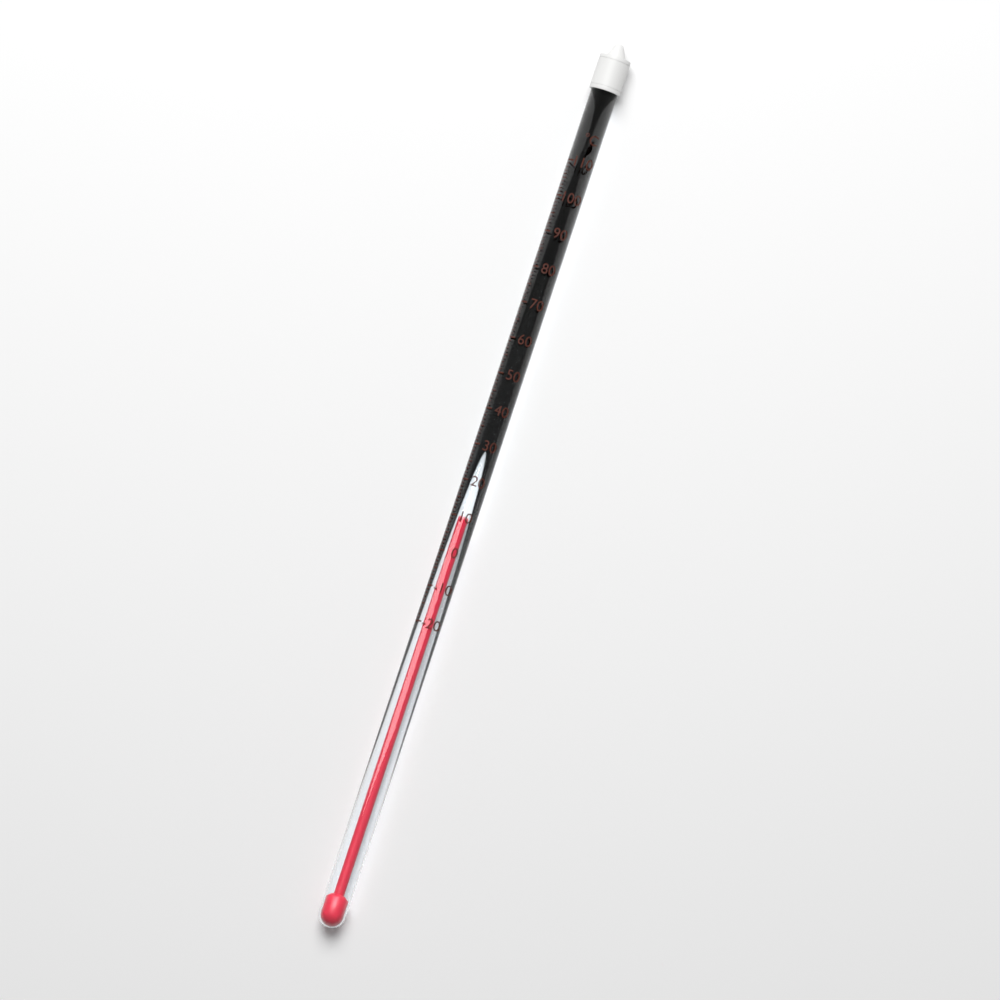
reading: 9 °C
